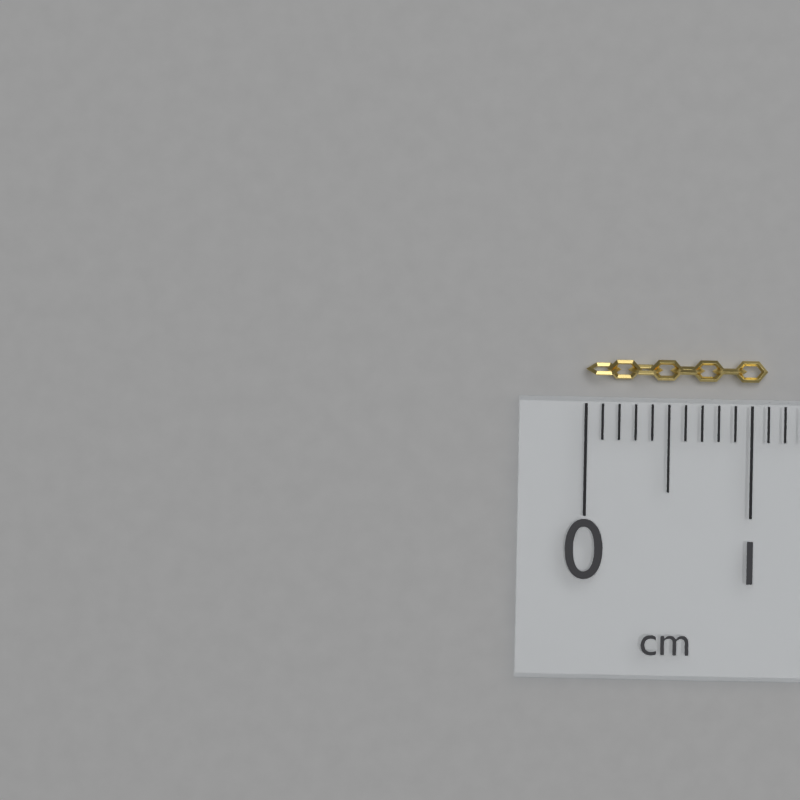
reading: 1.1 cm
